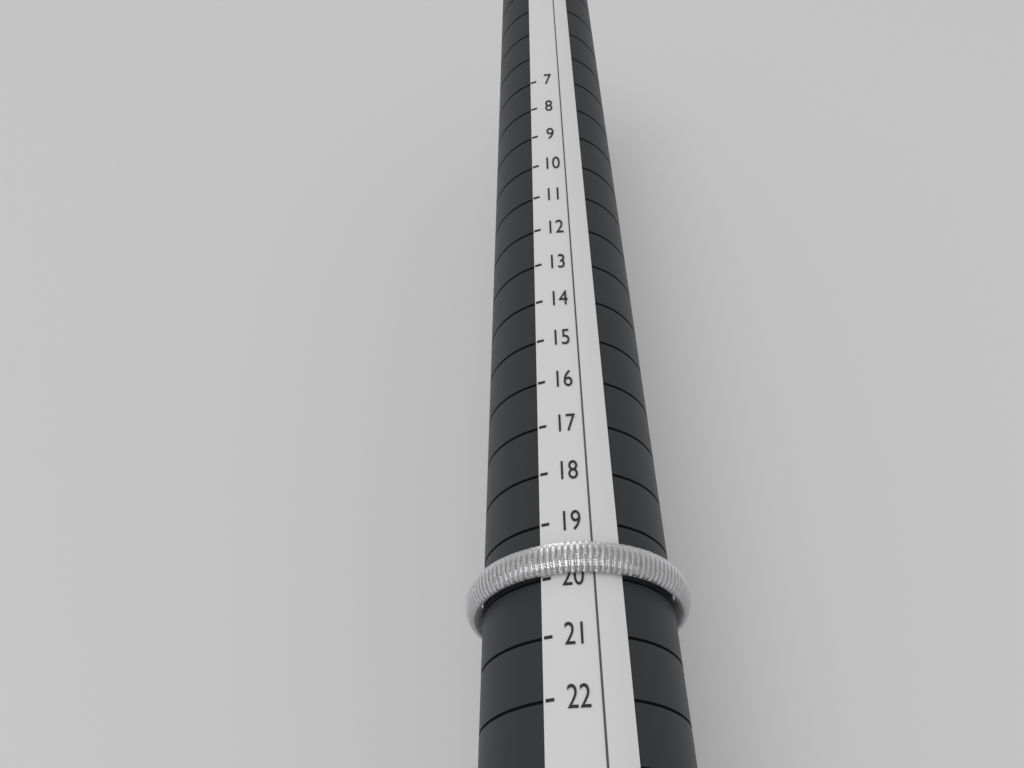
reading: 20 (no unit)
